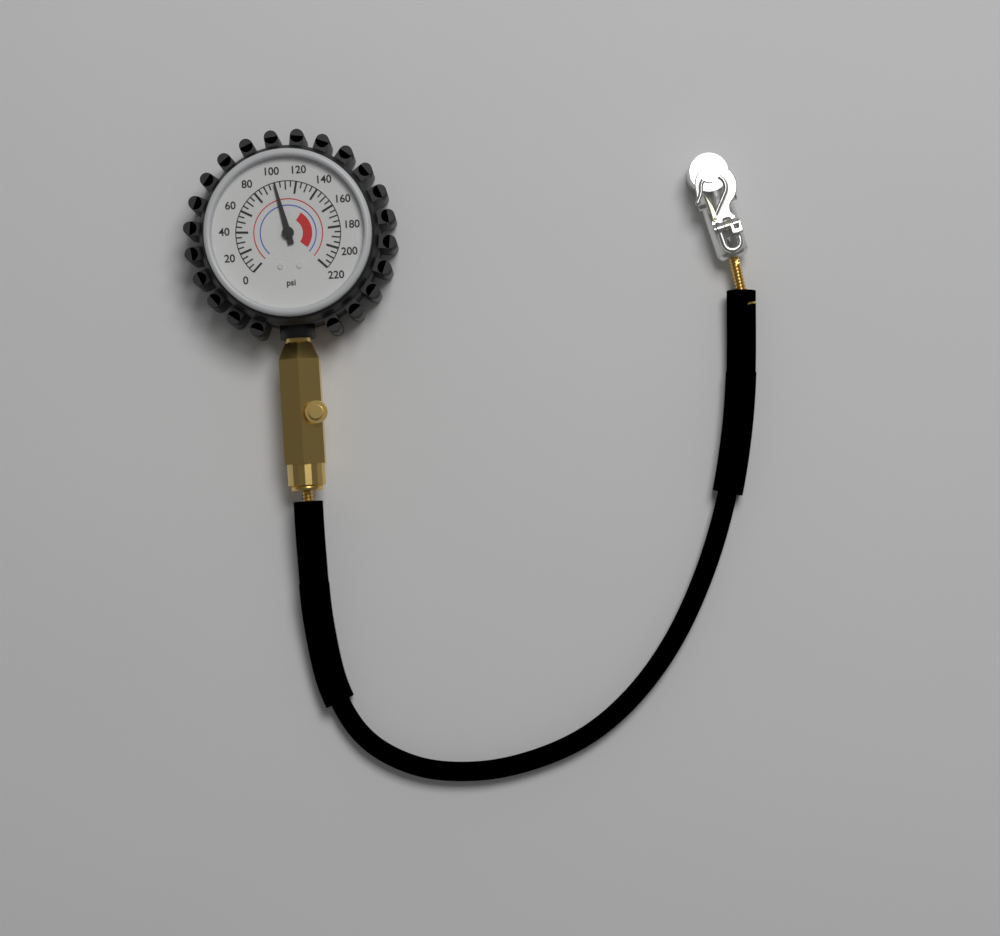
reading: 100 psi
